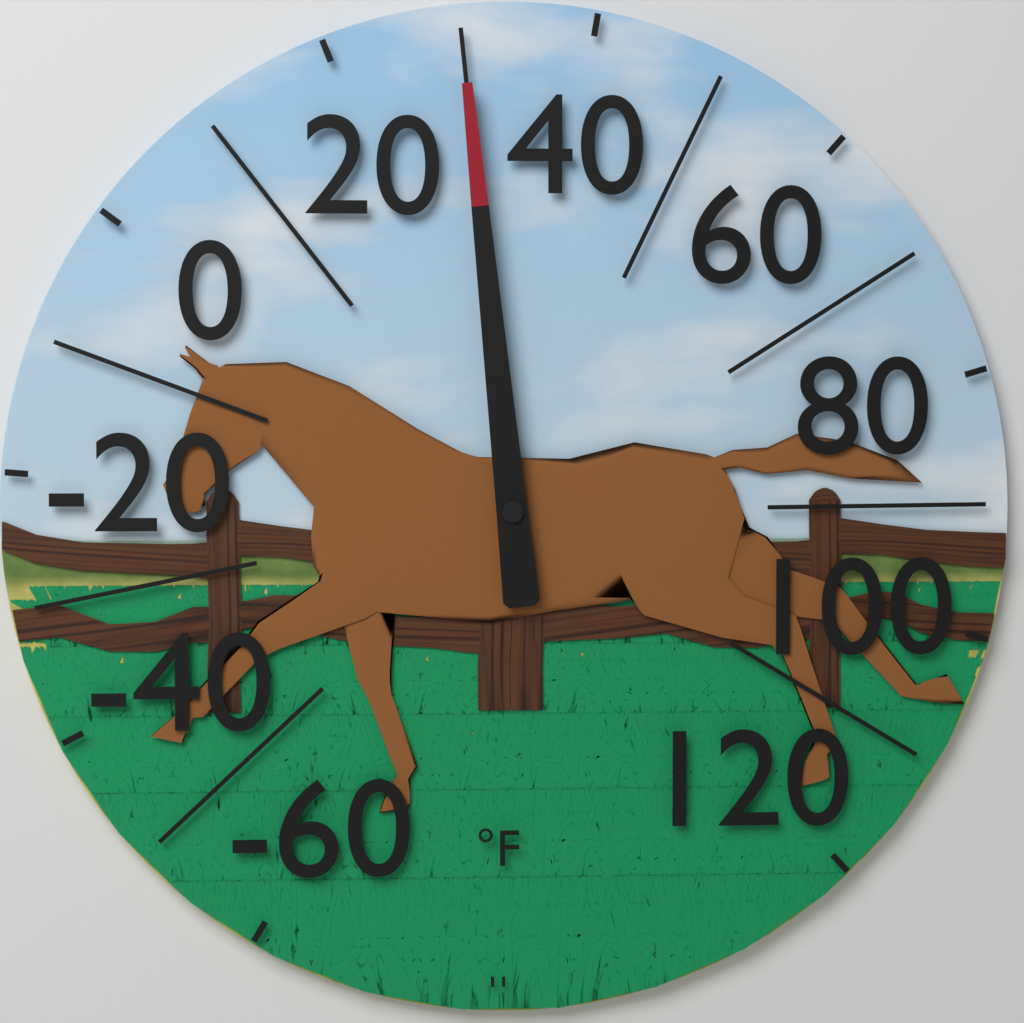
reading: 30 °F
